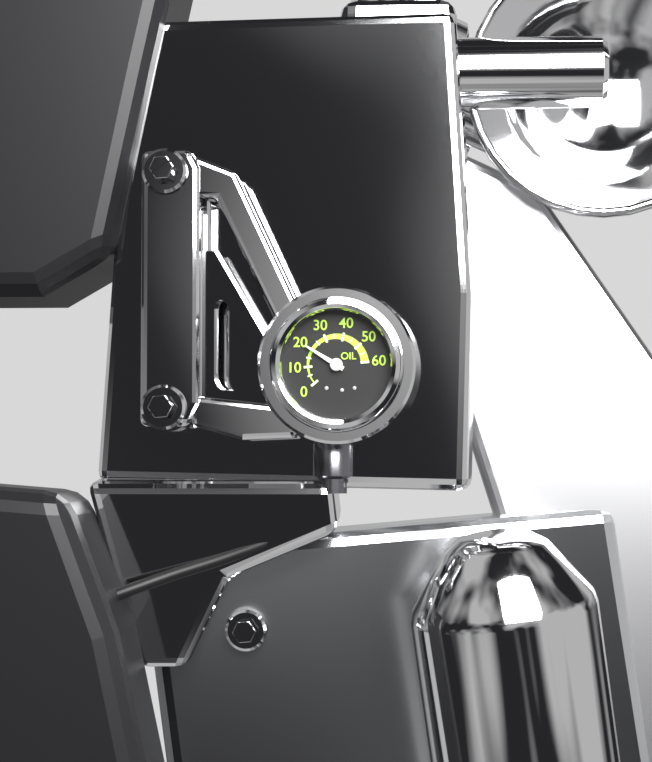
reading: 20 (no unit)
